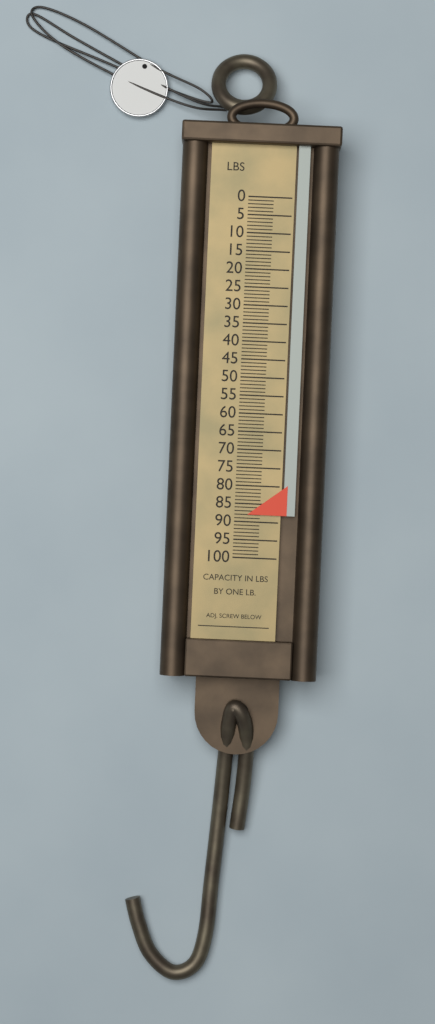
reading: 88 lb
